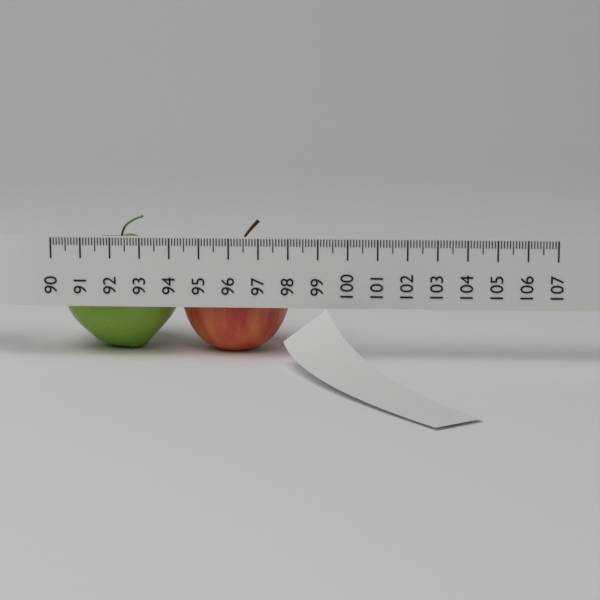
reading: 98.0 (no unit)
